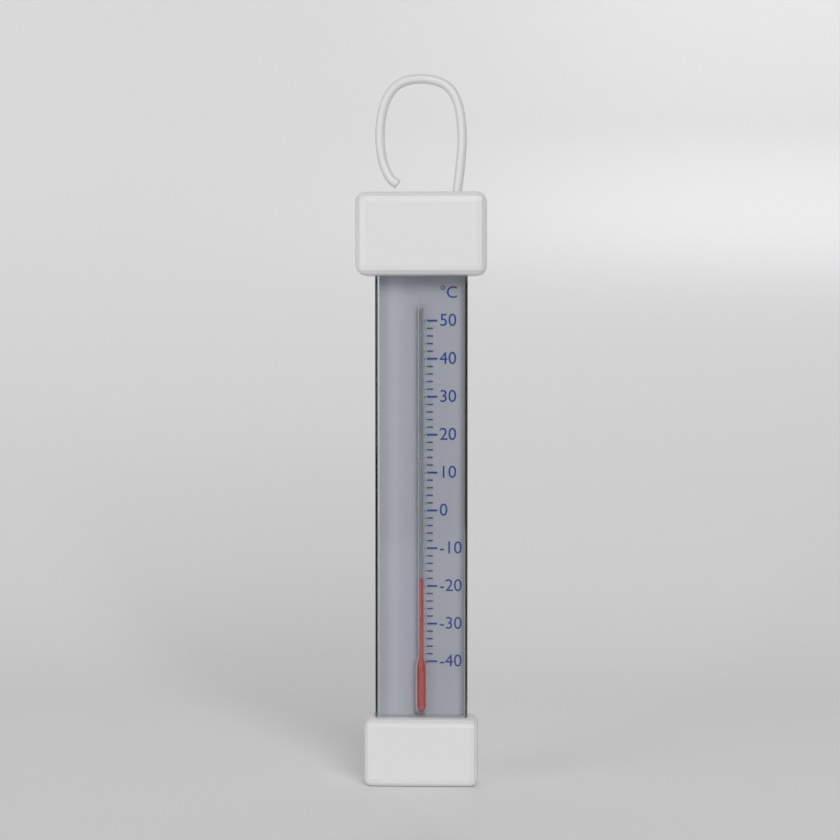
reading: -18 °C
